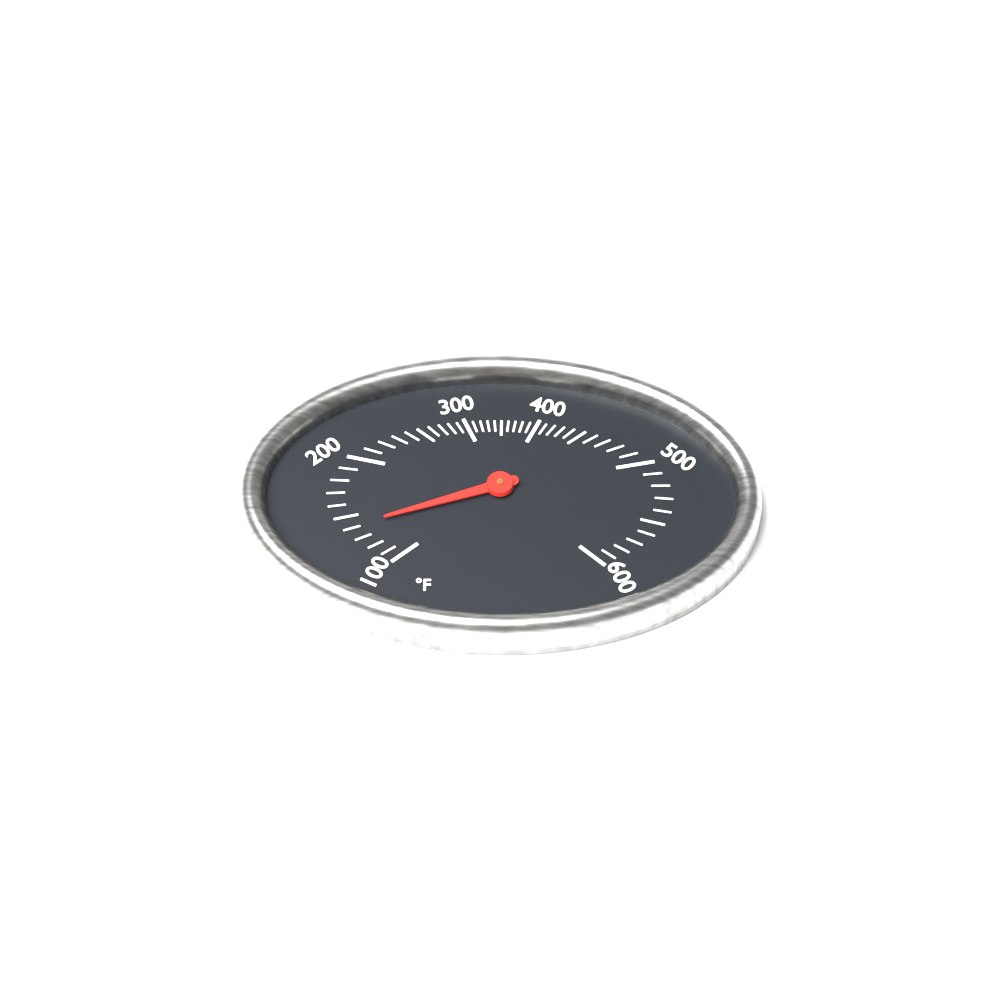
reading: 140 °F
